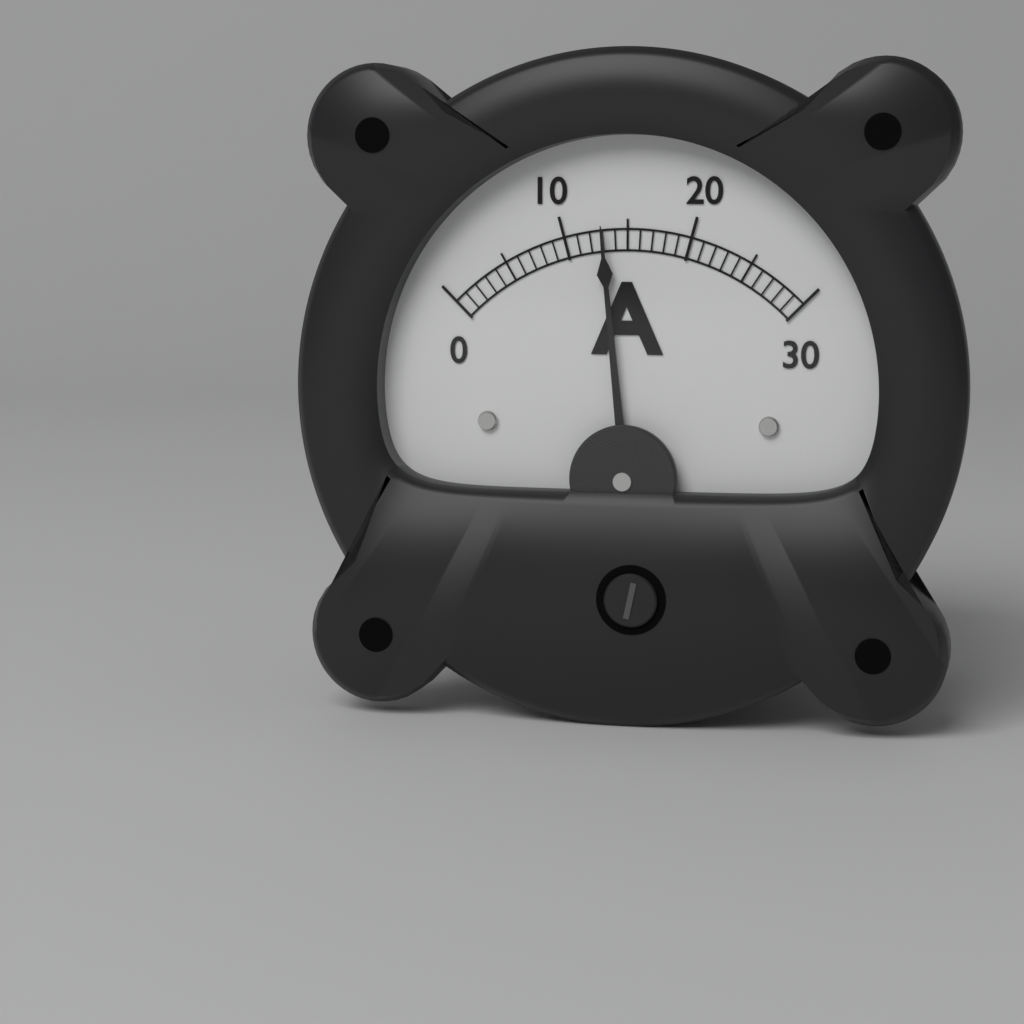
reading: 13 A
